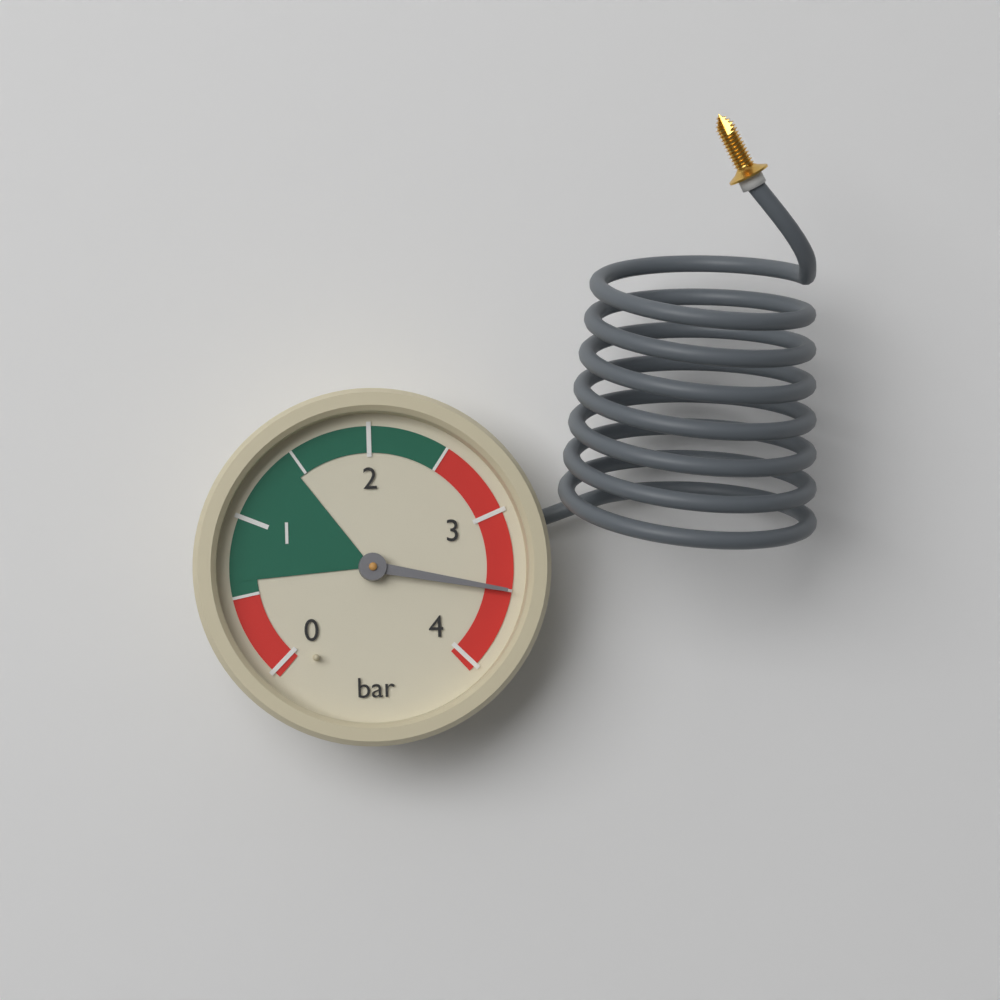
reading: 3.5 bar
